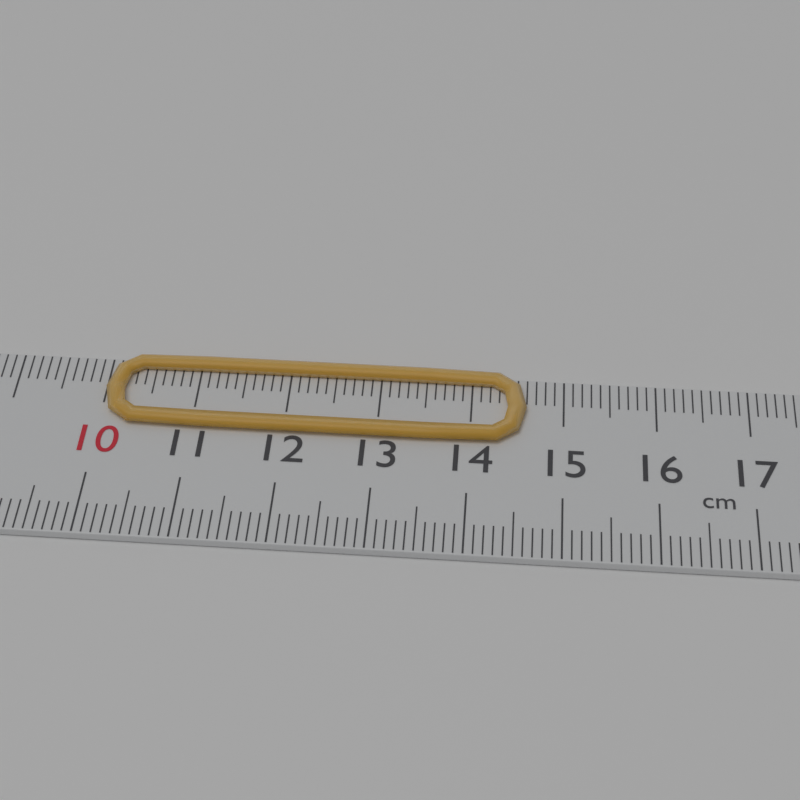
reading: 14.6 cm
